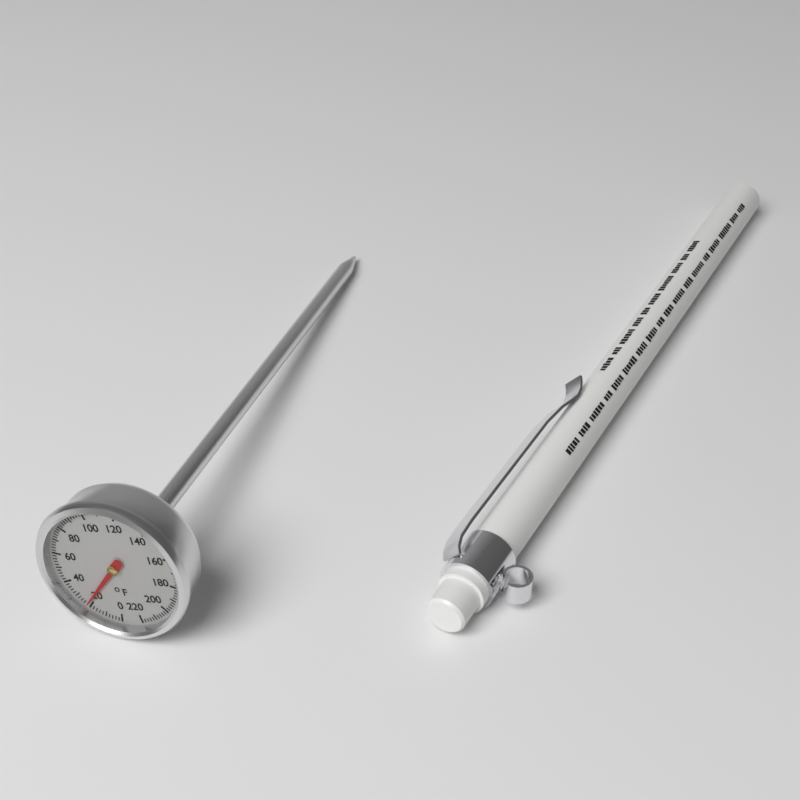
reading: 22 °F
